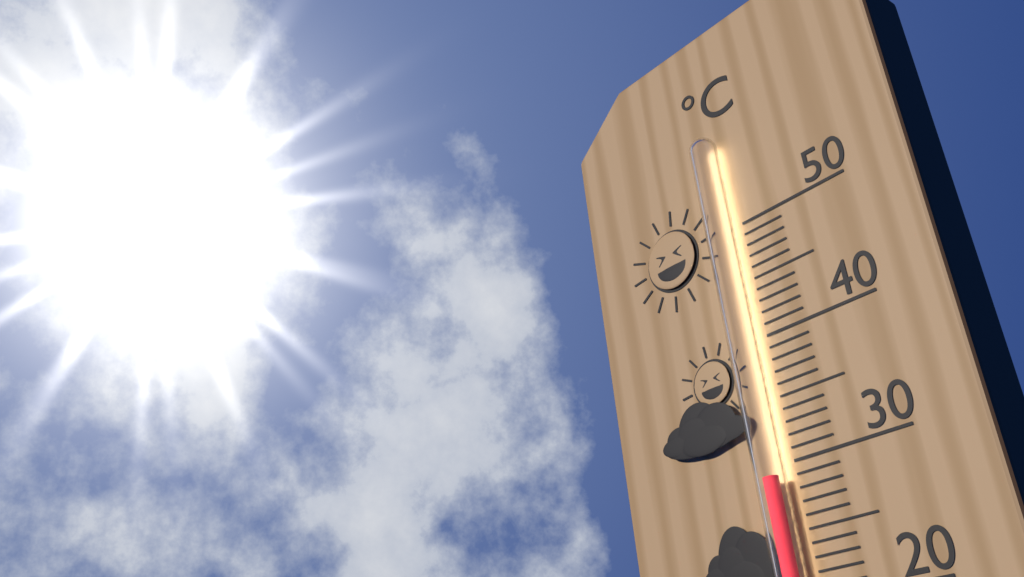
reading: 29 °C
